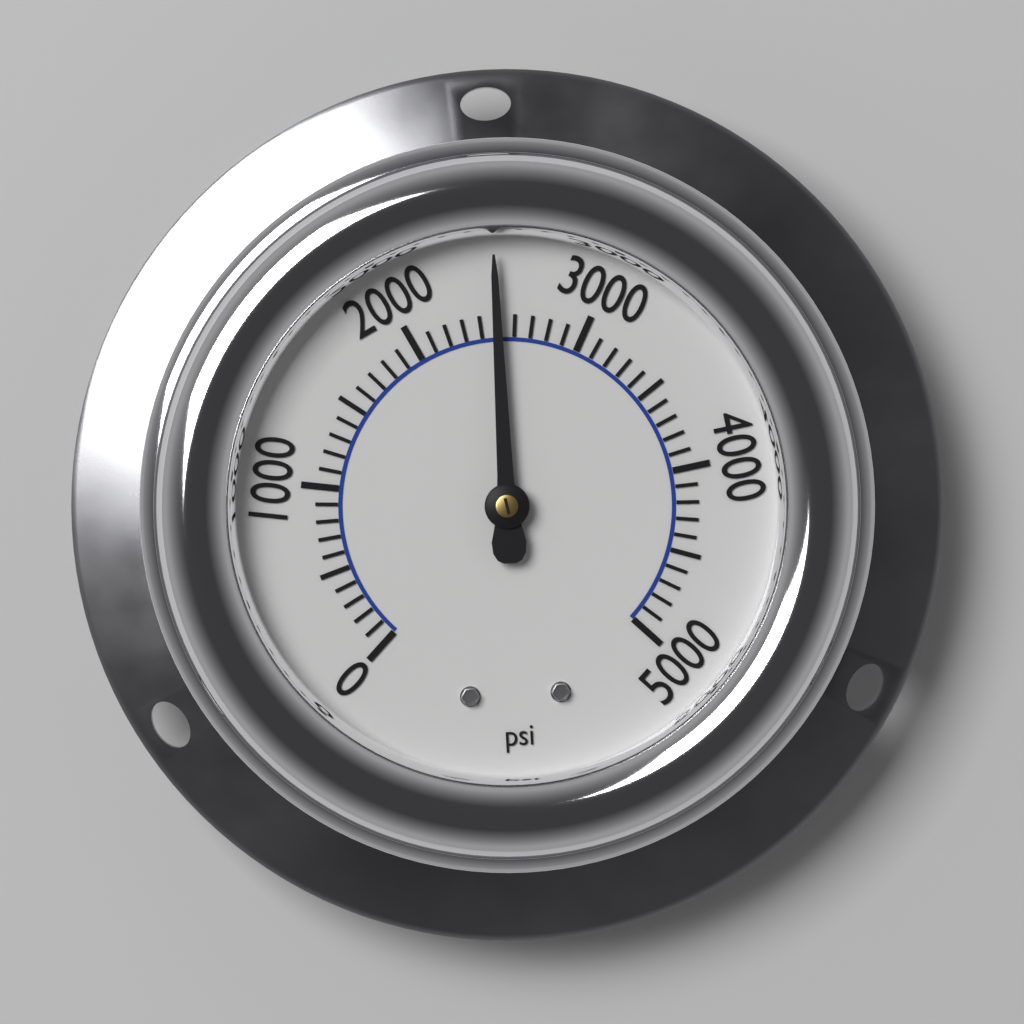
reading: 2500 psi
